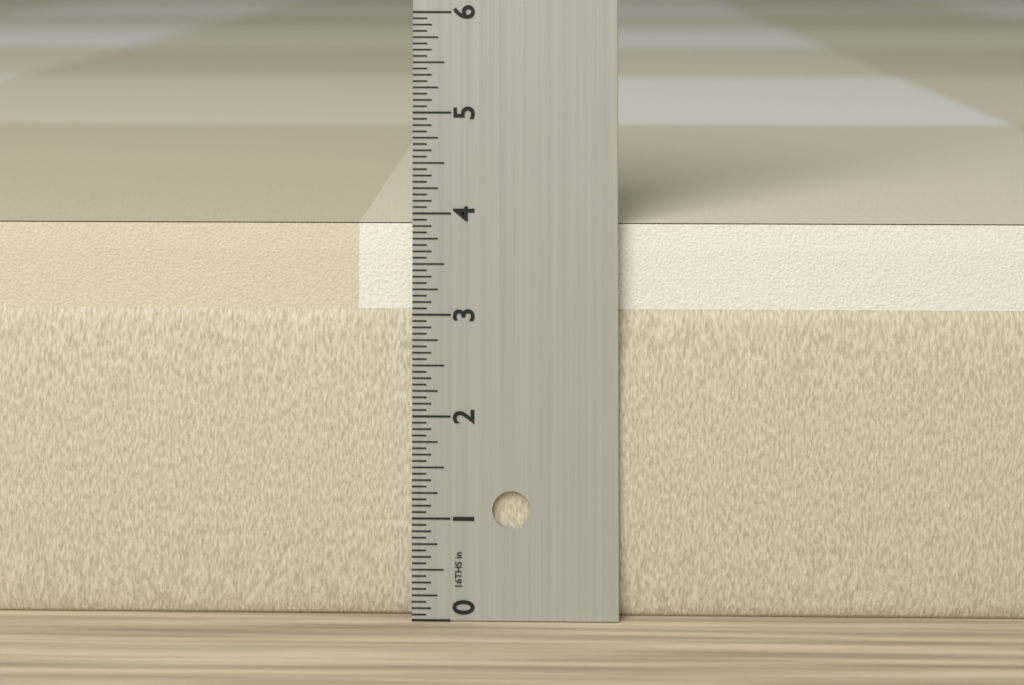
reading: 3.8750 in
